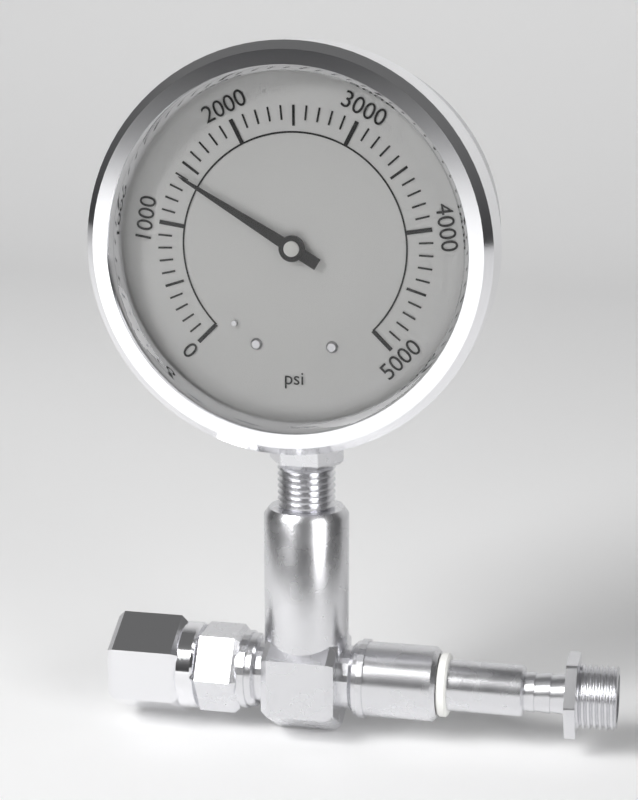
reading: 1400 psi
